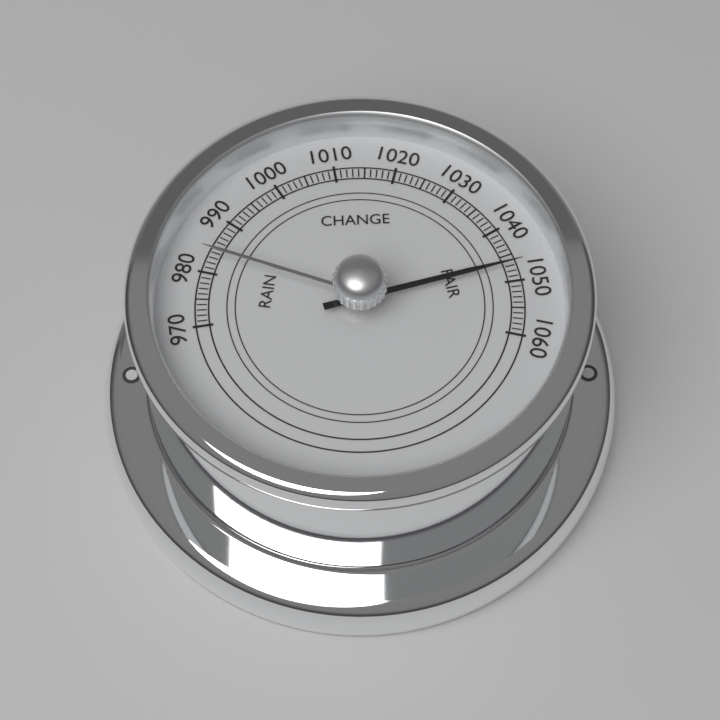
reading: 1047 (no unit)
